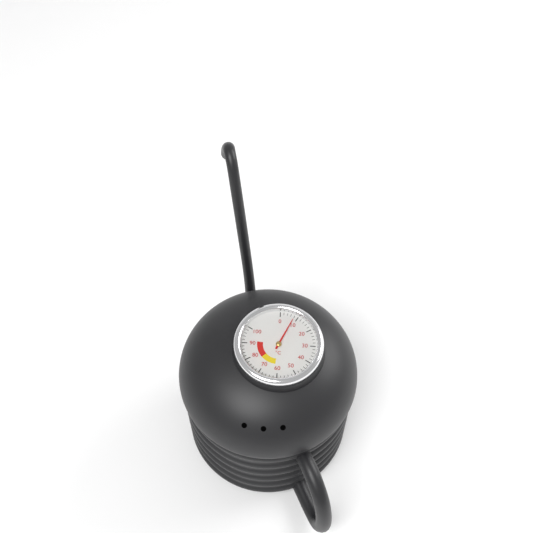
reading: 8 °C
